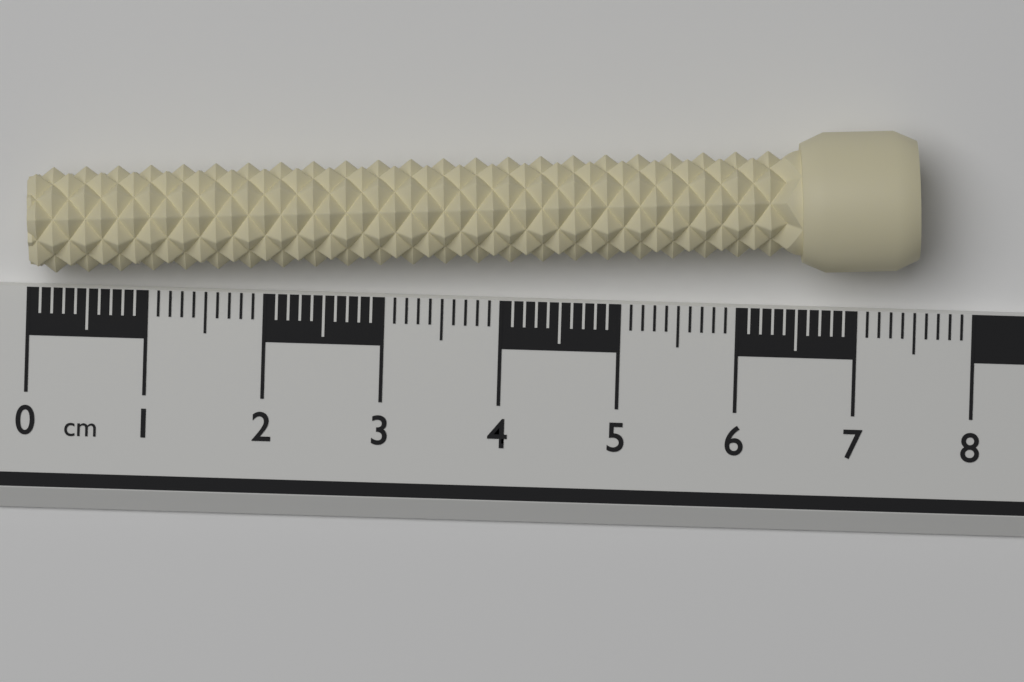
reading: 7.5 cm
